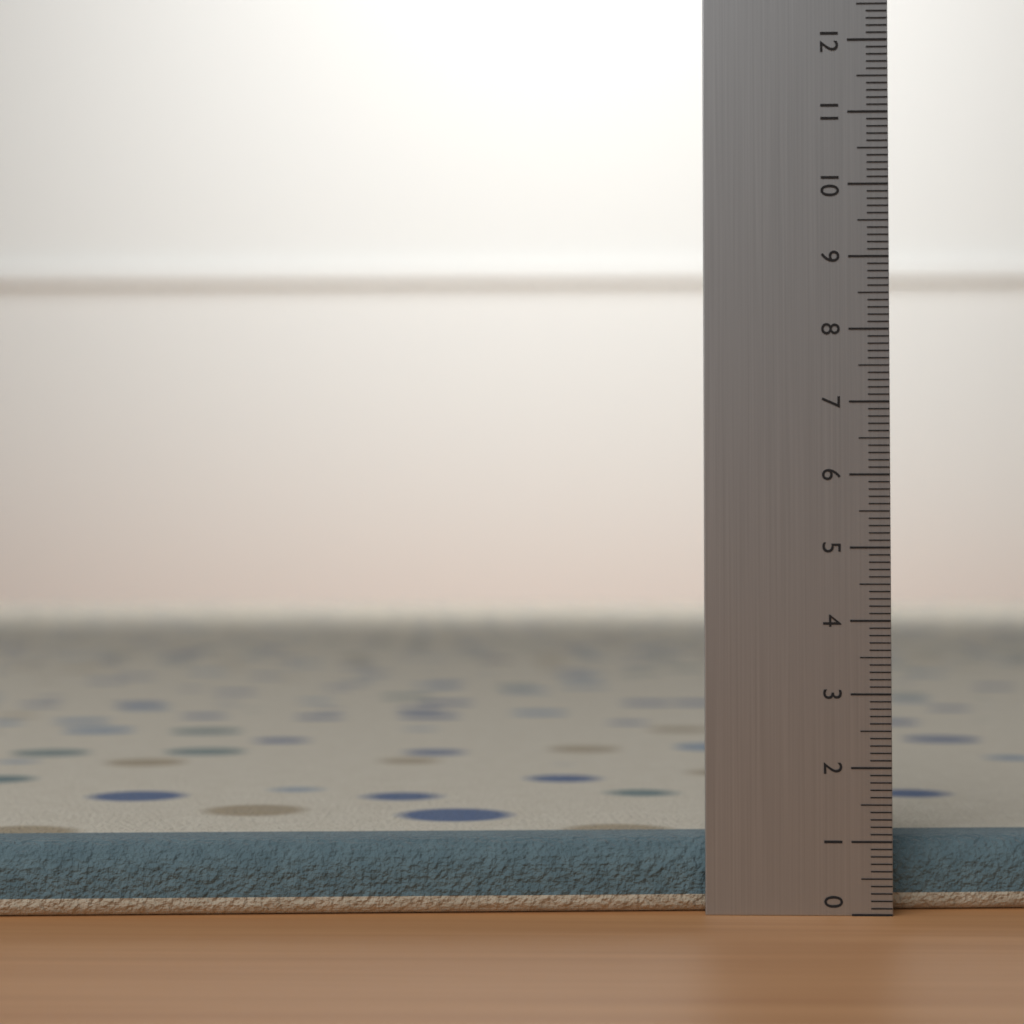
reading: 1.0 (no unit)
